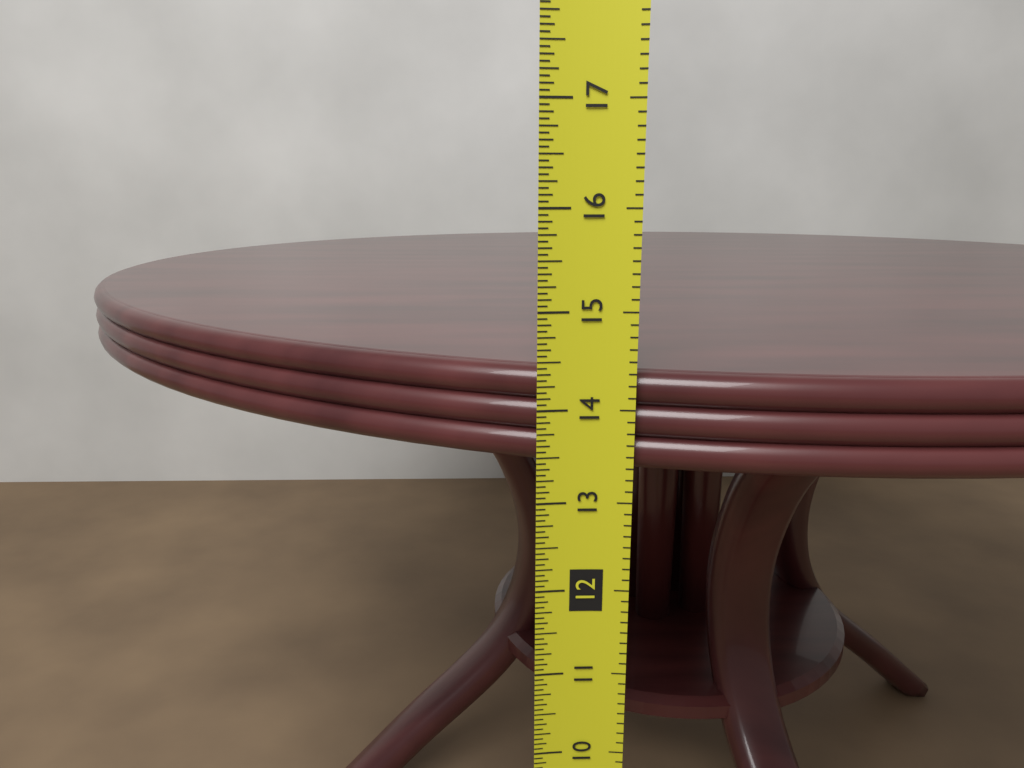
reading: 14.3750 in
